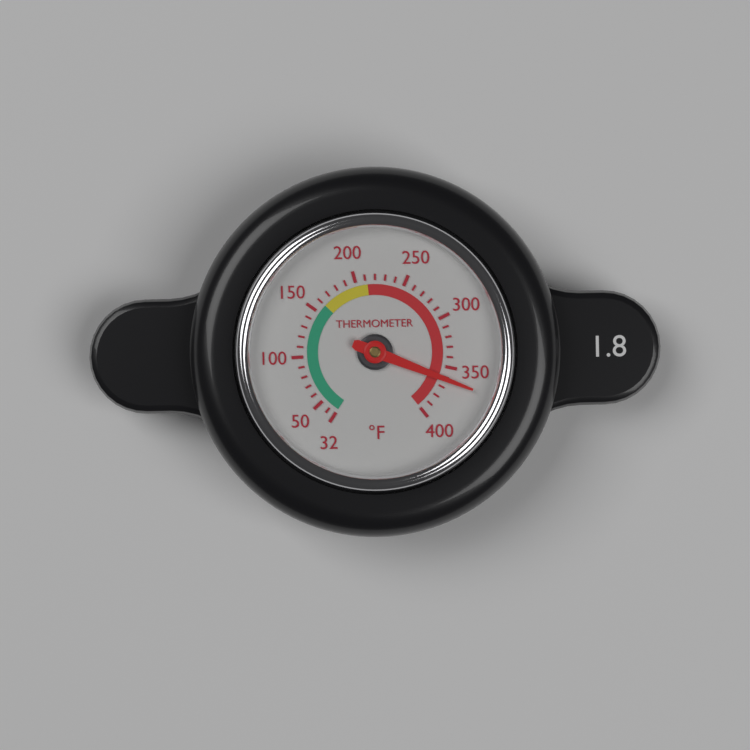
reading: 362 °F
